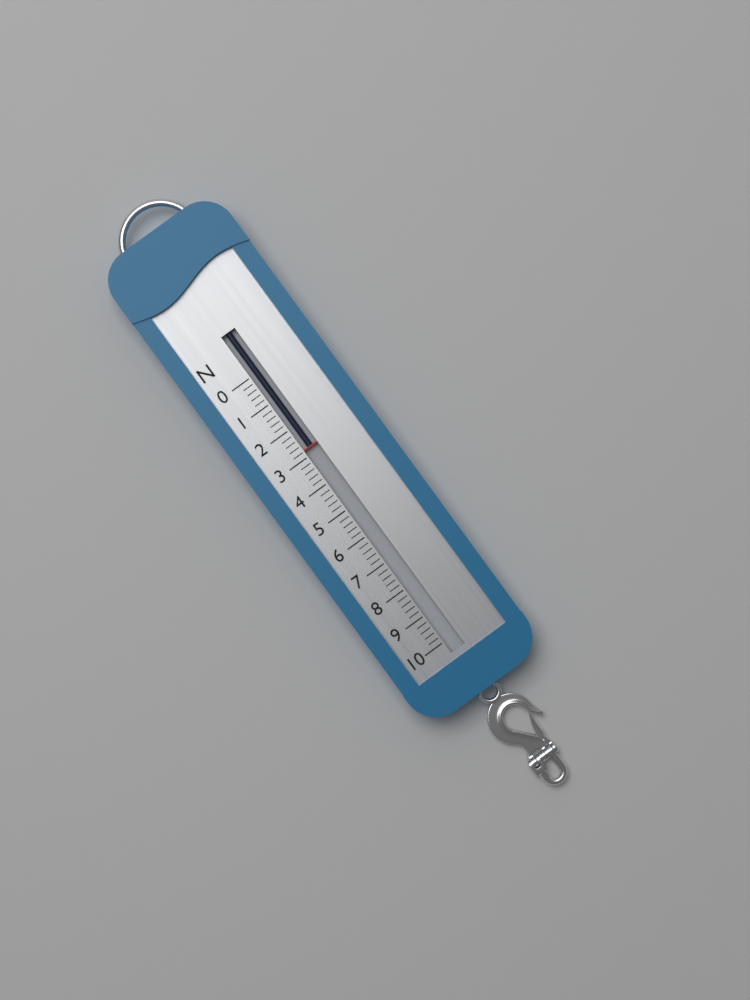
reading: 2.8 N
